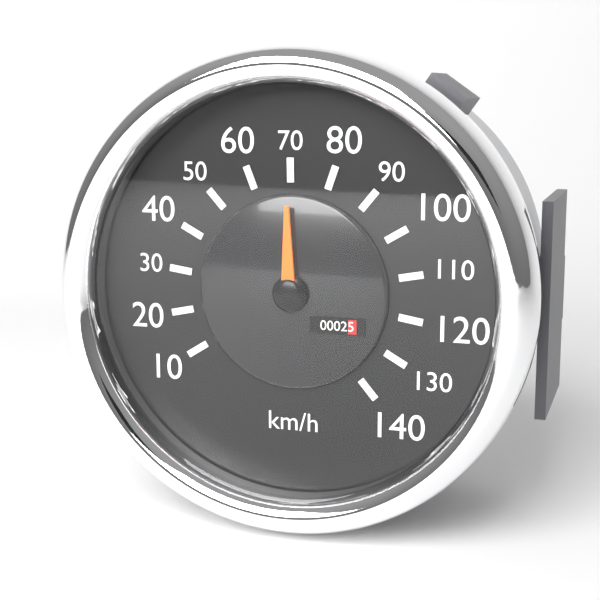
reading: 70 km/h
